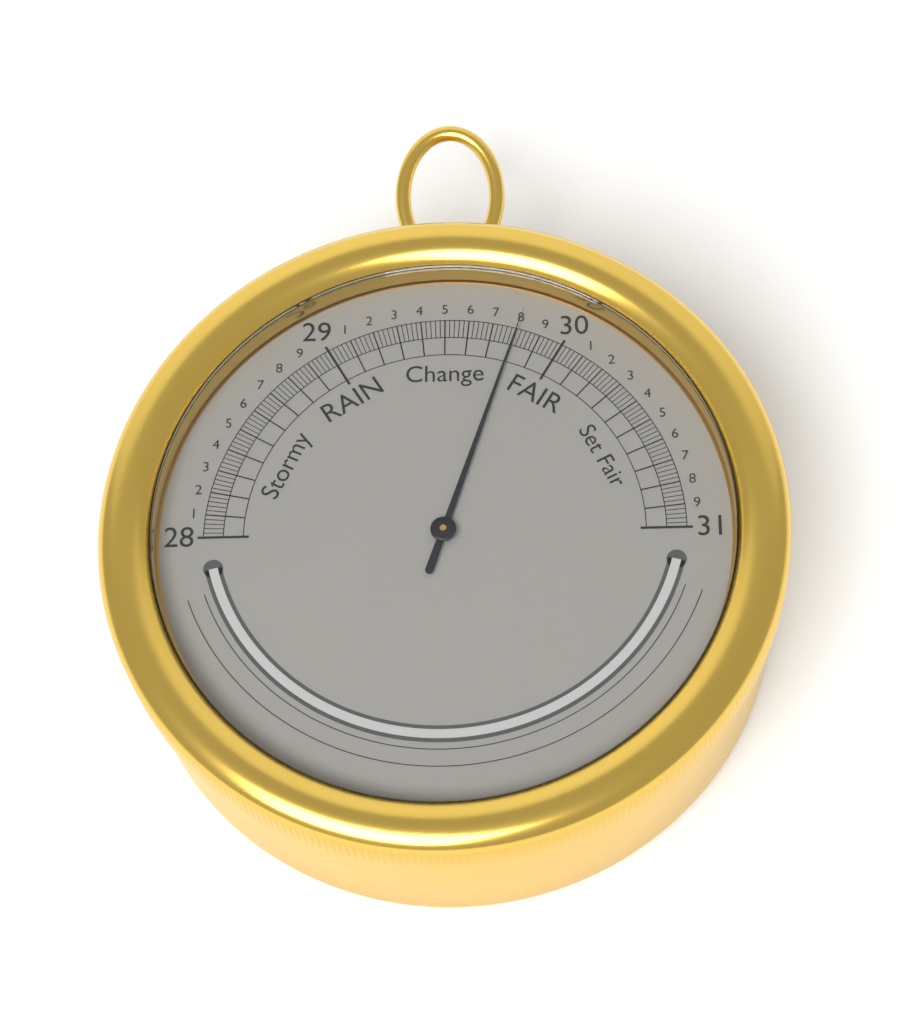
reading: 29.80 inHg
